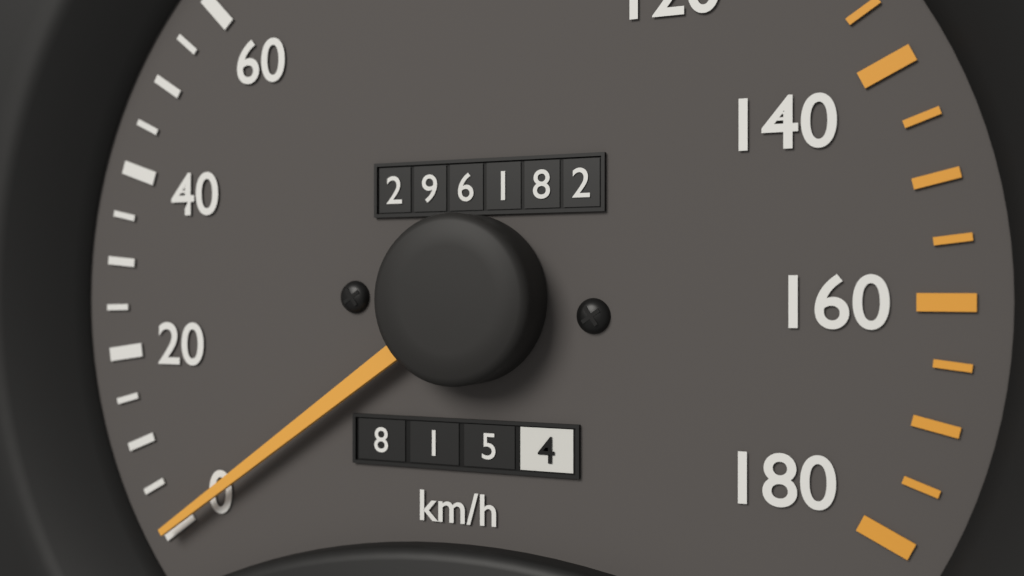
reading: 0 km/h
